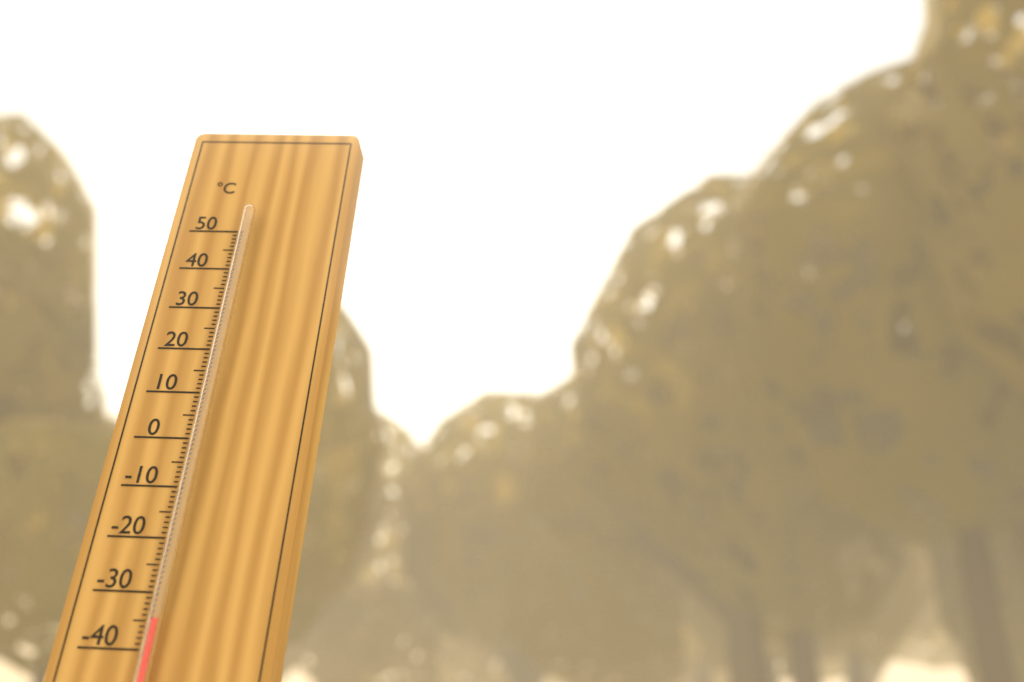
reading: -35 °C
